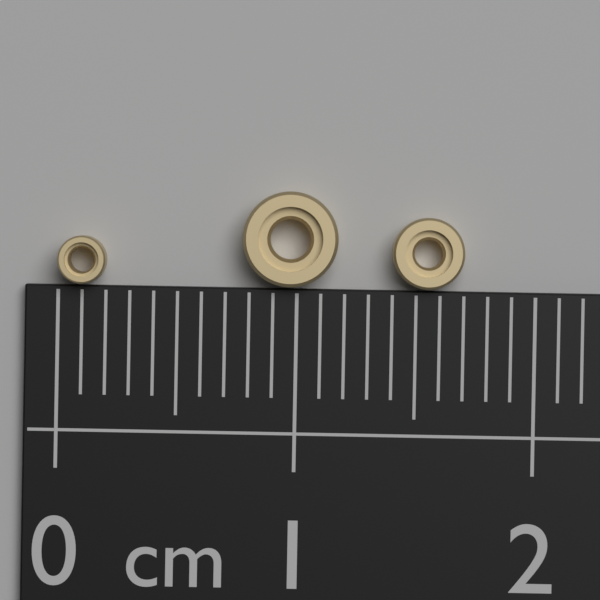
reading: 0.2 cm
